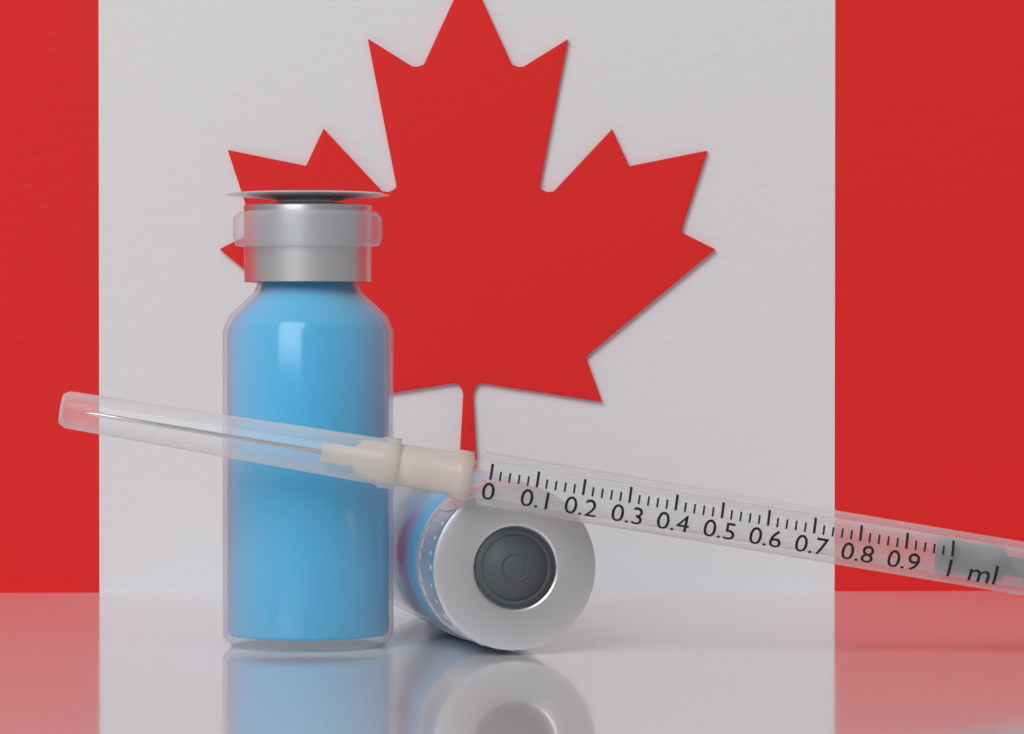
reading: 0.98 ml
